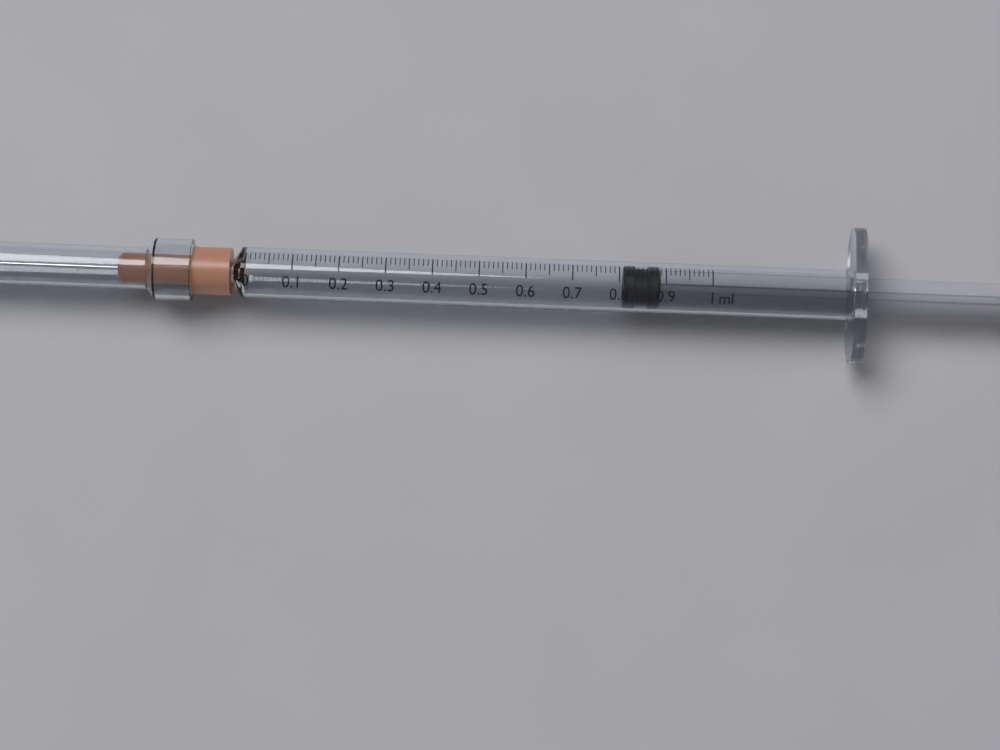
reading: 0.81 ml
